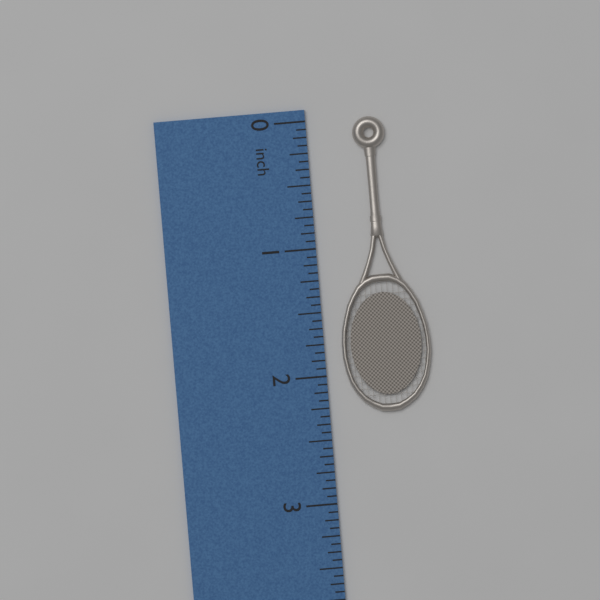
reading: 2.3125 inch
